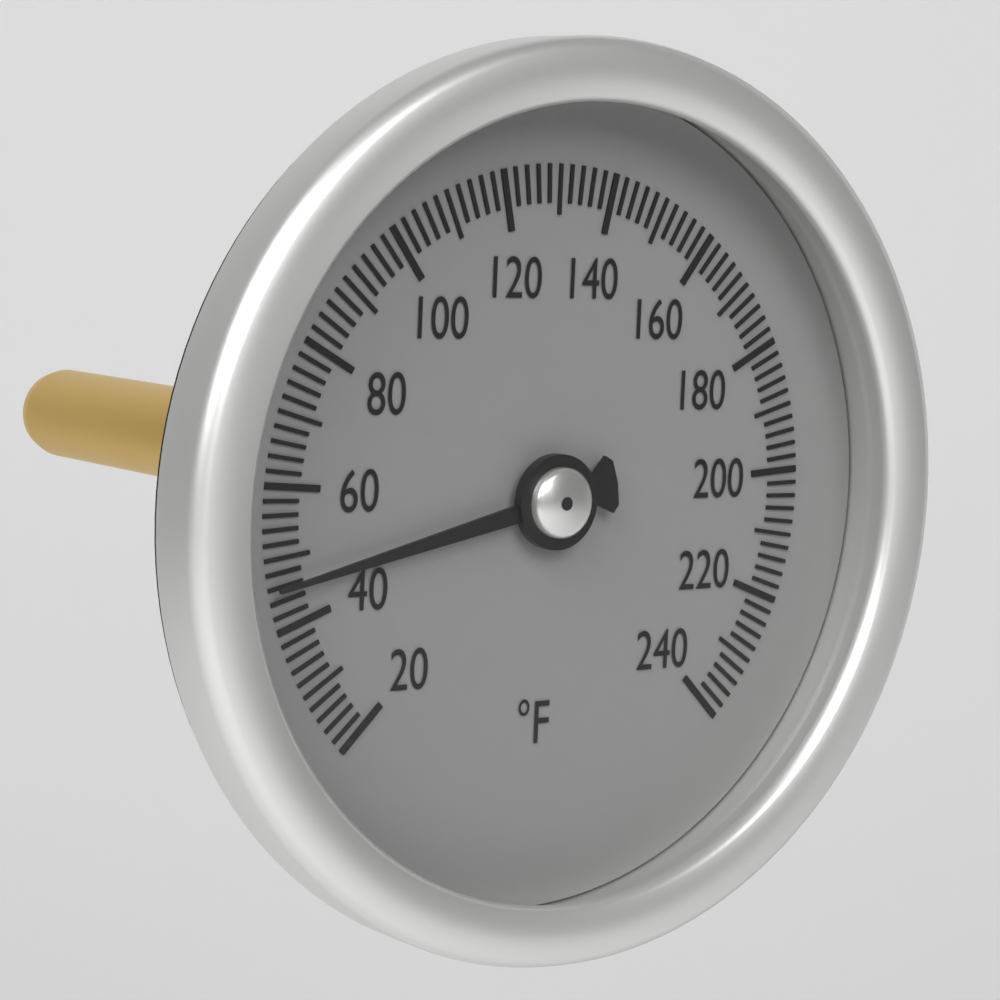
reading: 46 °F
